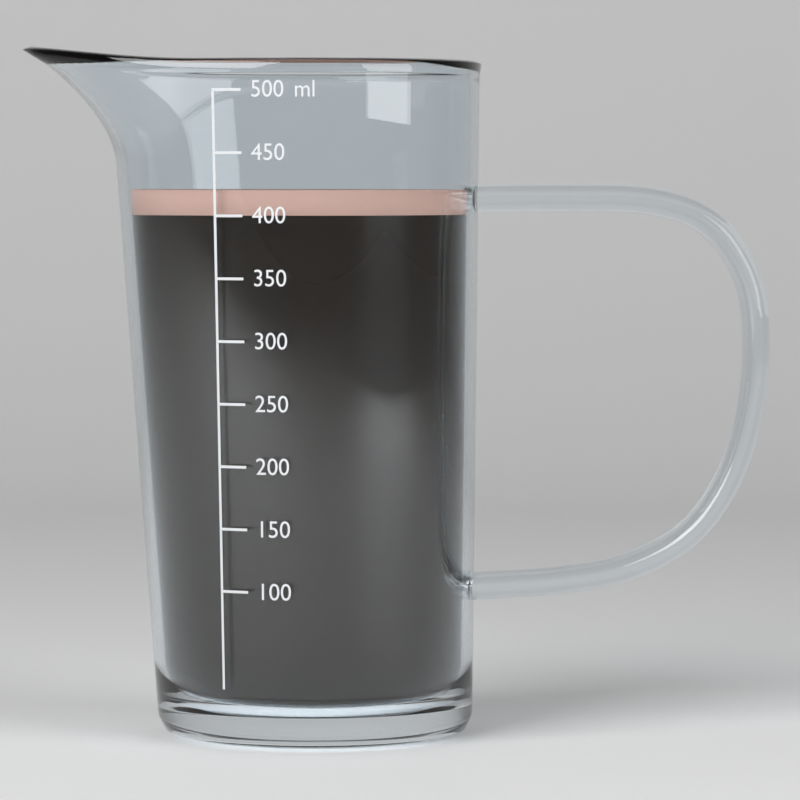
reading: 420 ml
